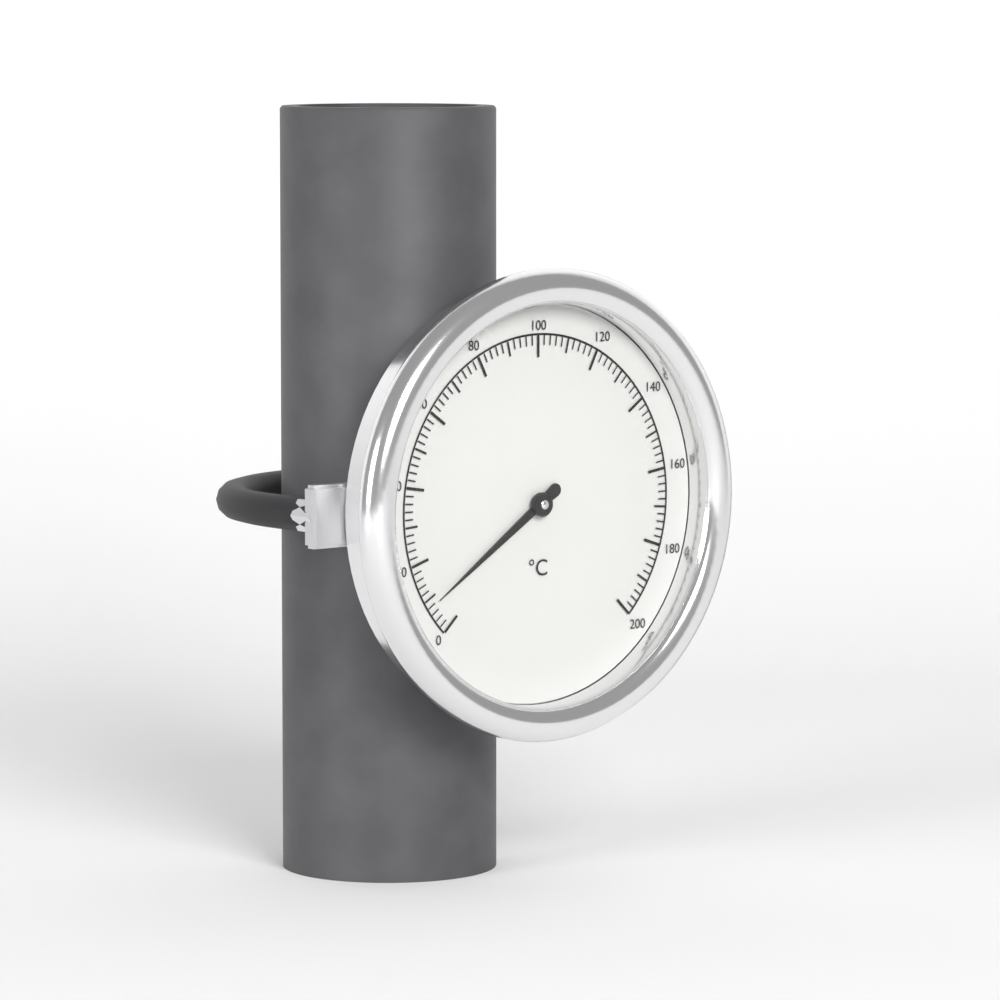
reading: 8 °C
